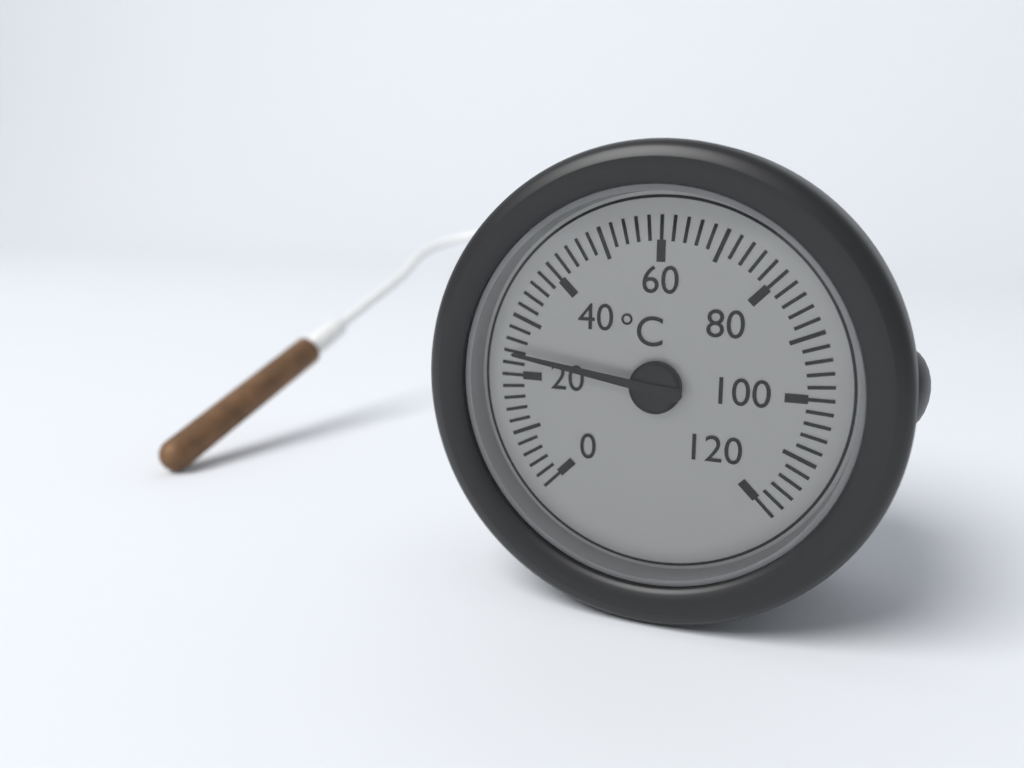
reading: 24 °C
